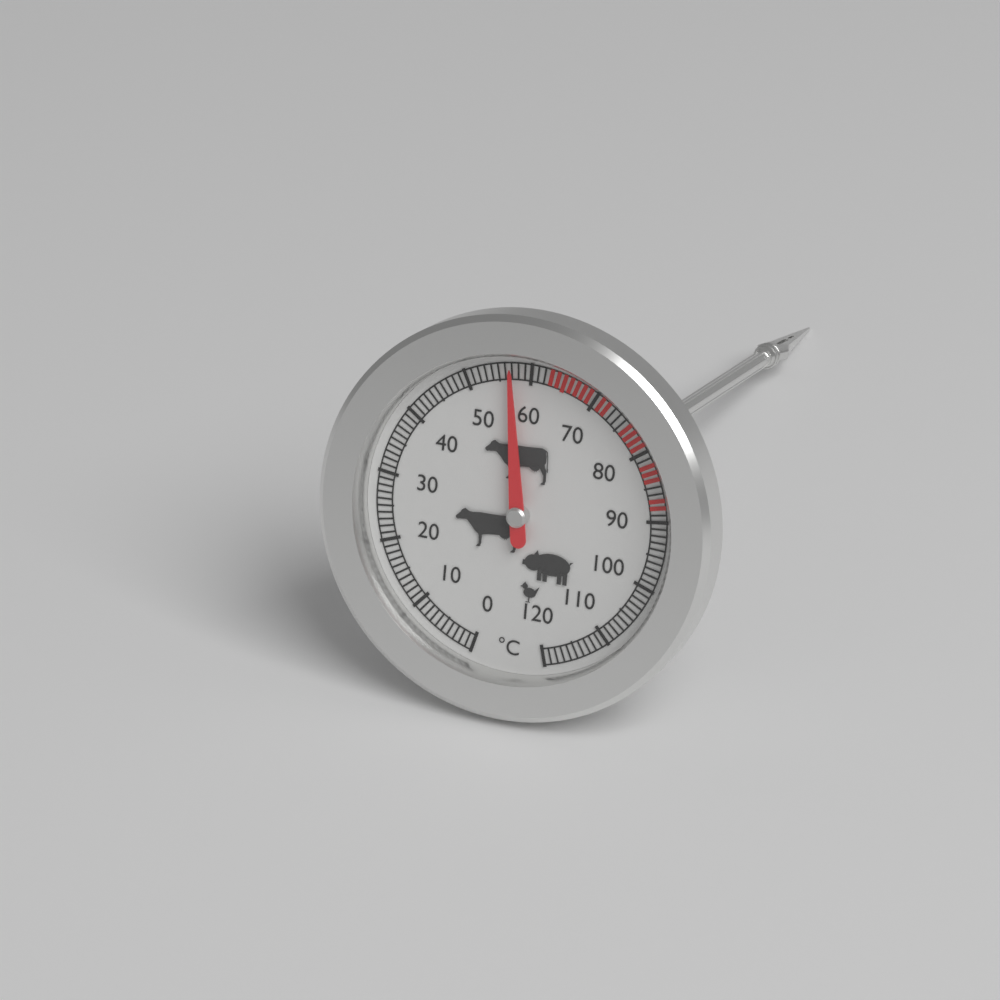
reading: 57 °C
